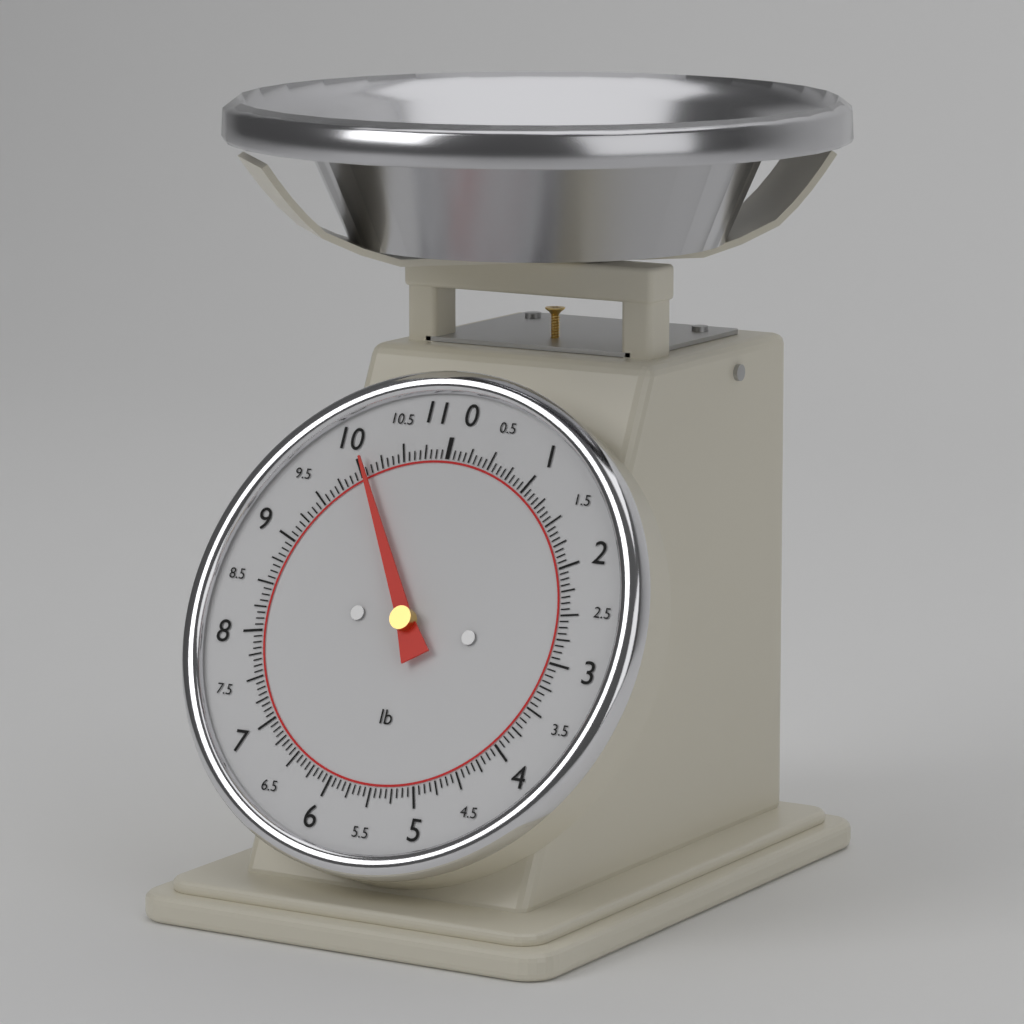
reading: 10.0625 lb
